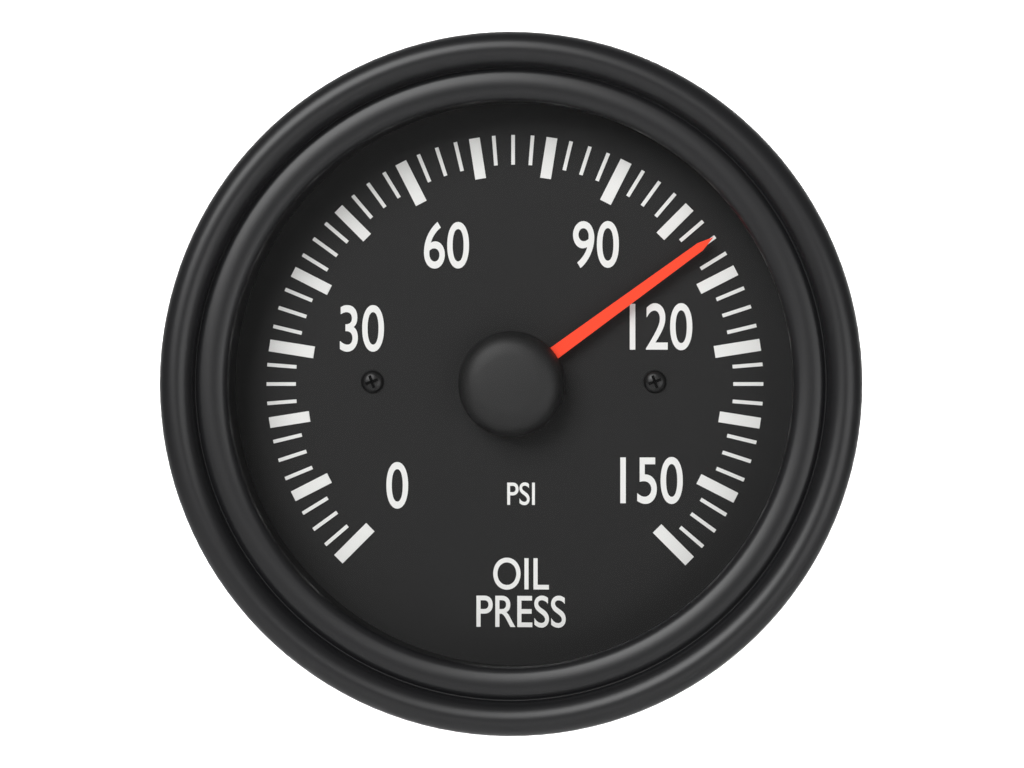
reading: 105.0 psi
